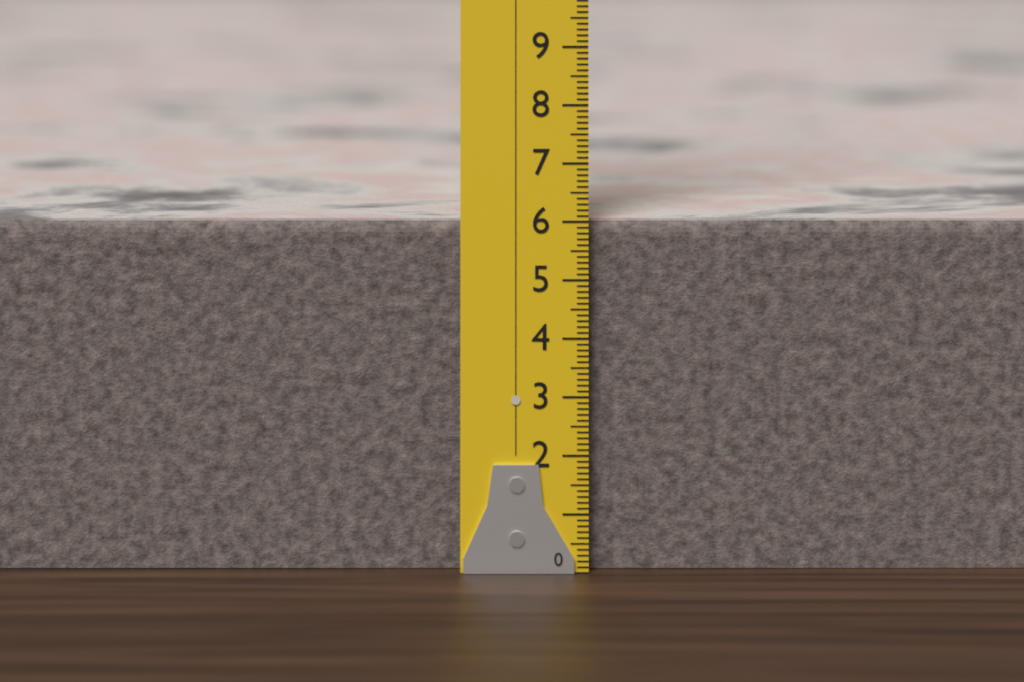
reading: 6.0 (no unit)
